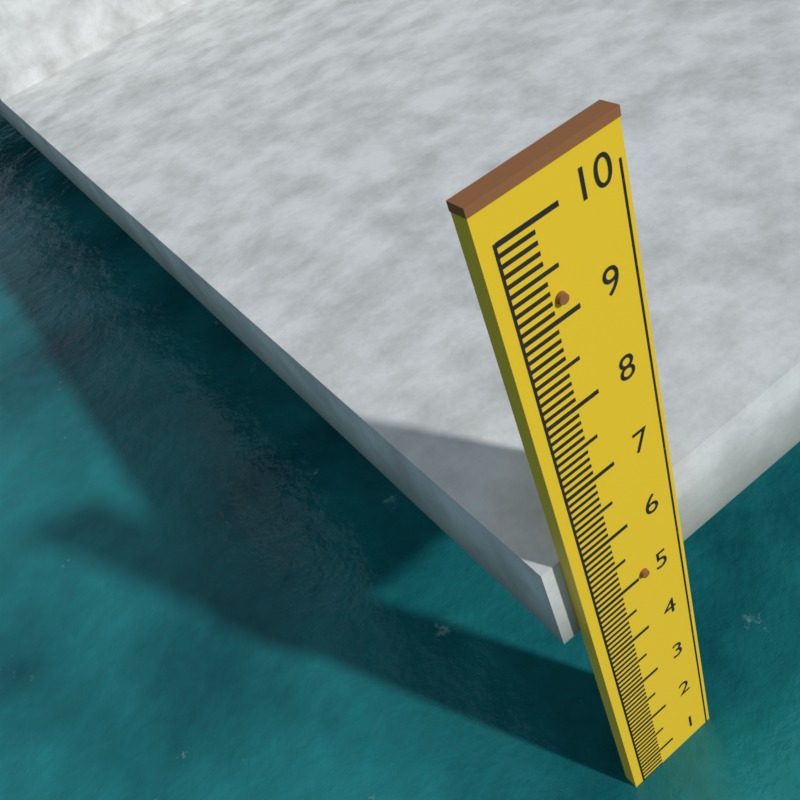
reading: 0.6 (no unit)
